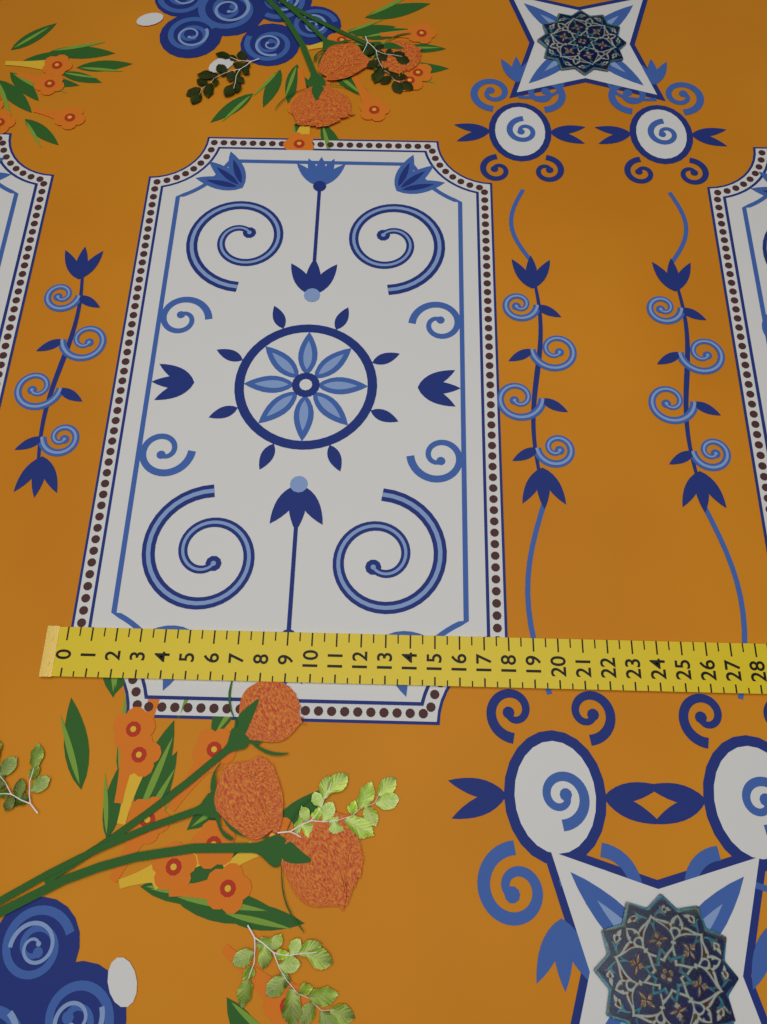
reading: 18.0 (no unit)
